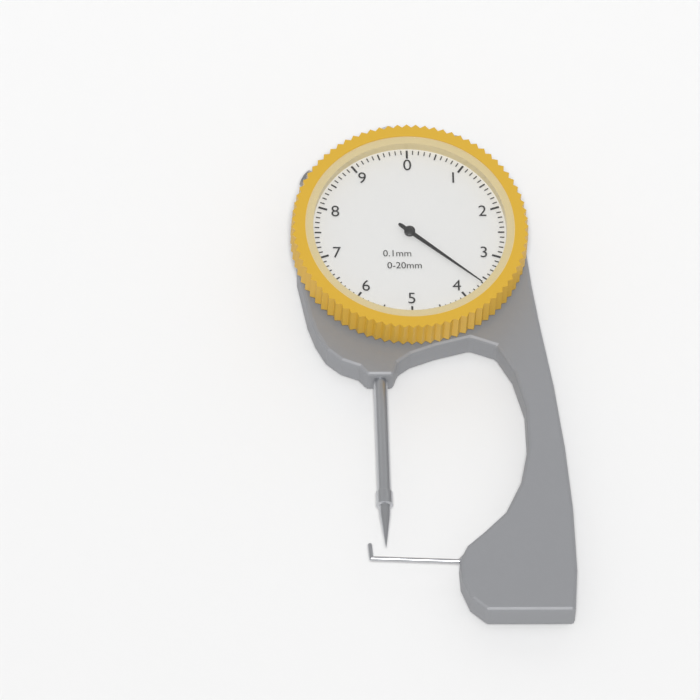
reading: 3.6 mm
